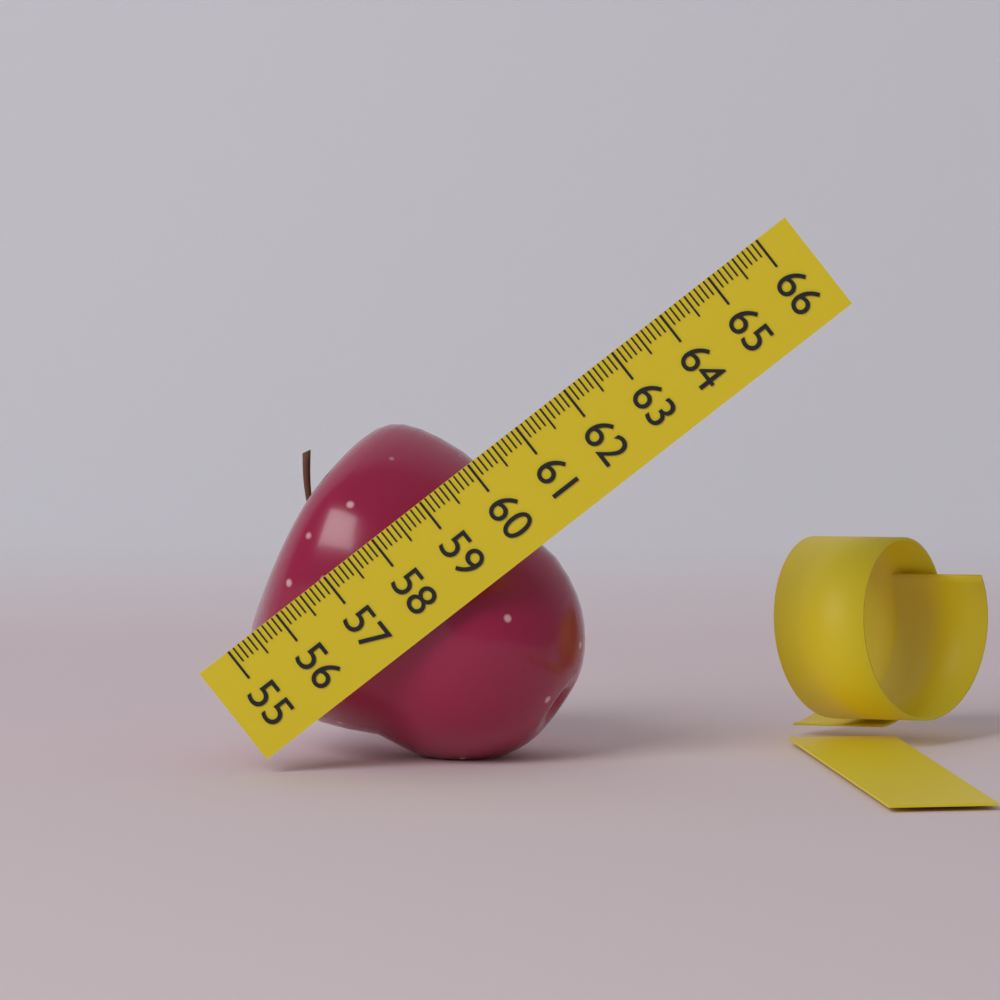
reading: 60.1 (no unit)
